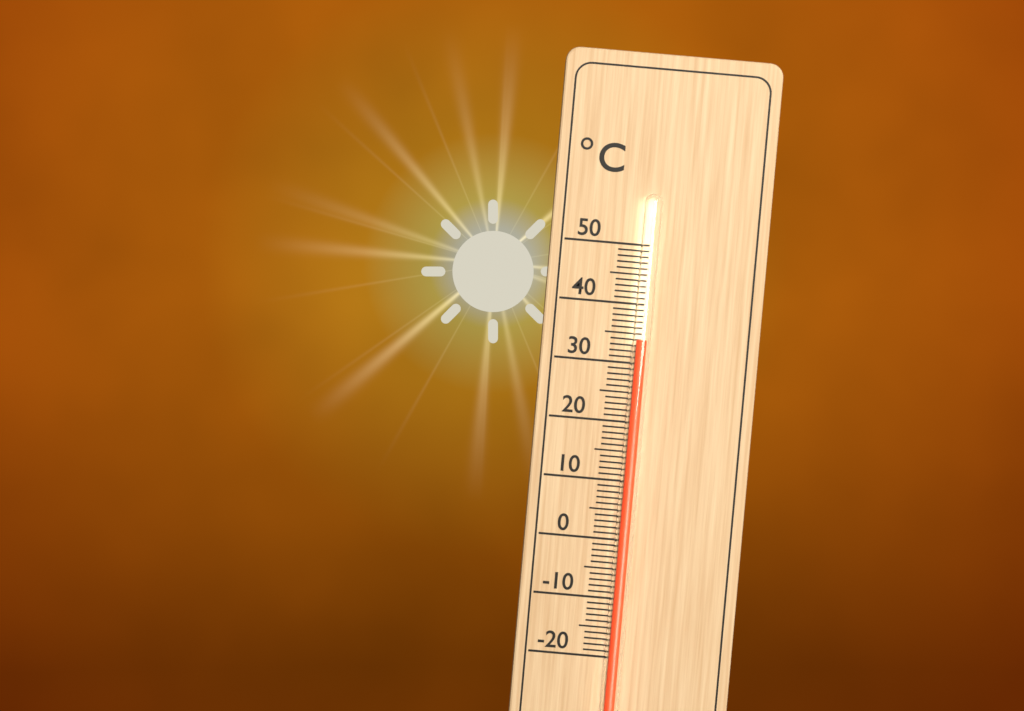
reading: 34 °C
